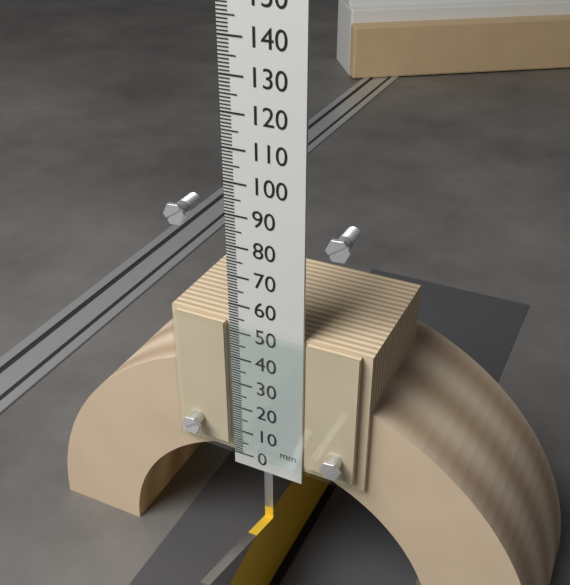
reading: 53 mm
